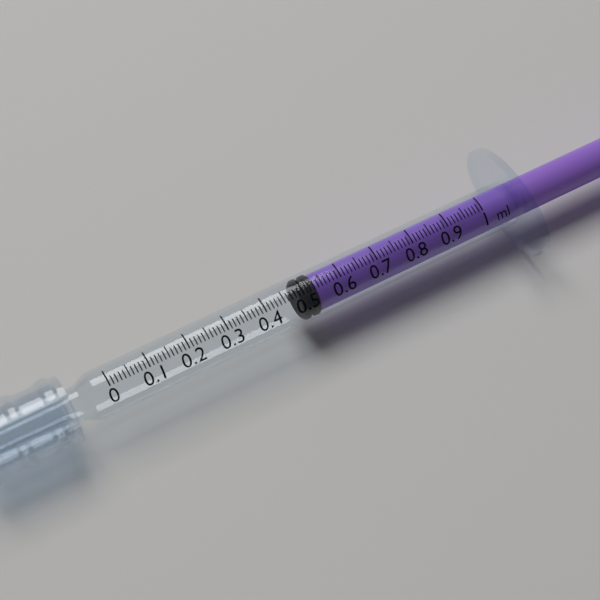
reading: 0.49 ml
